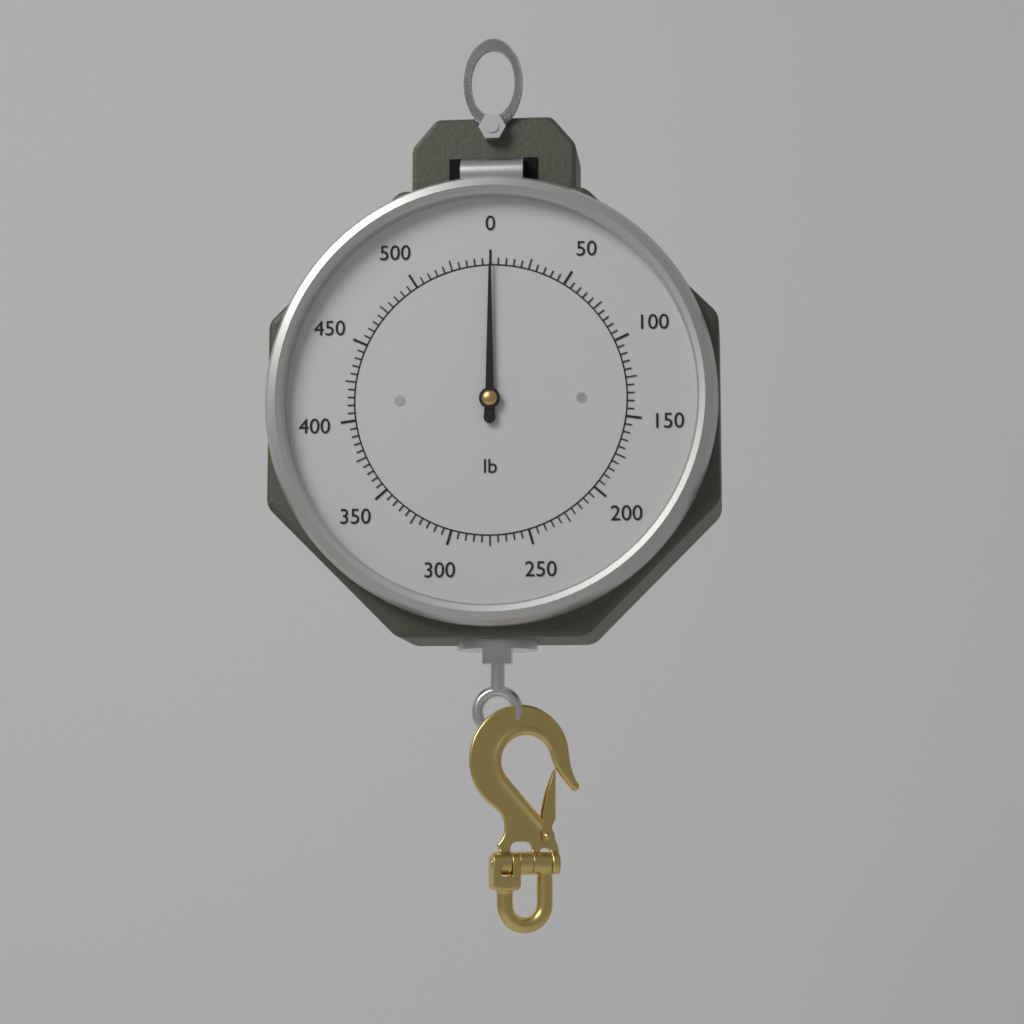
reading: 0 lb
